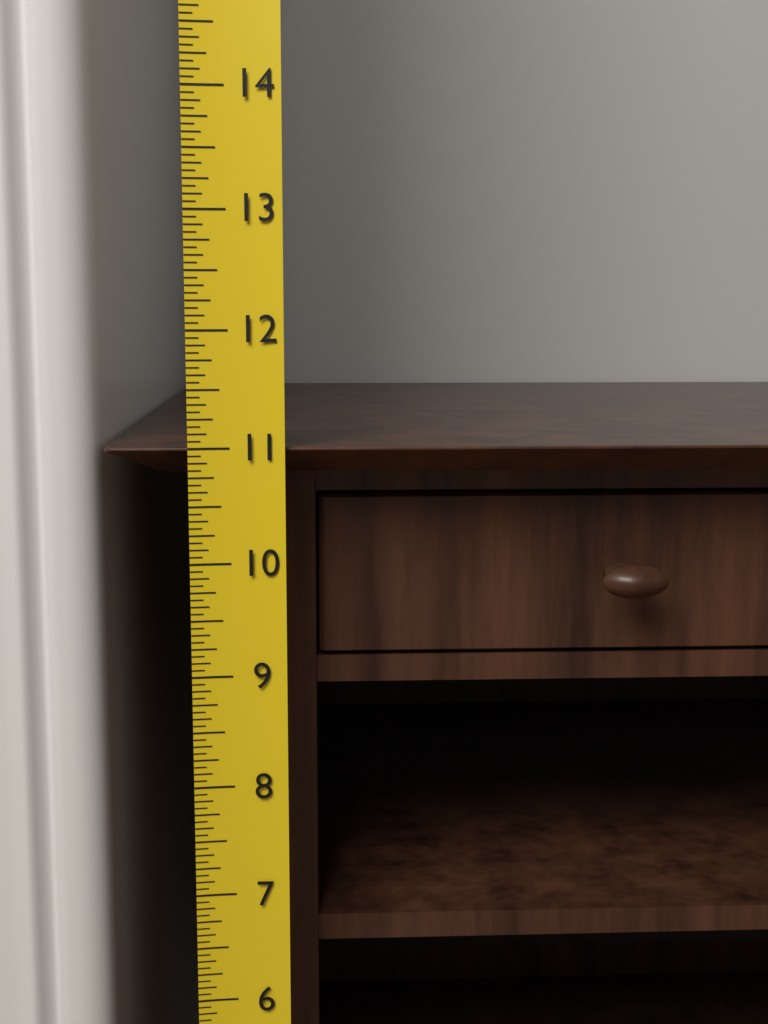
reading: 11.0000 (no unit)
